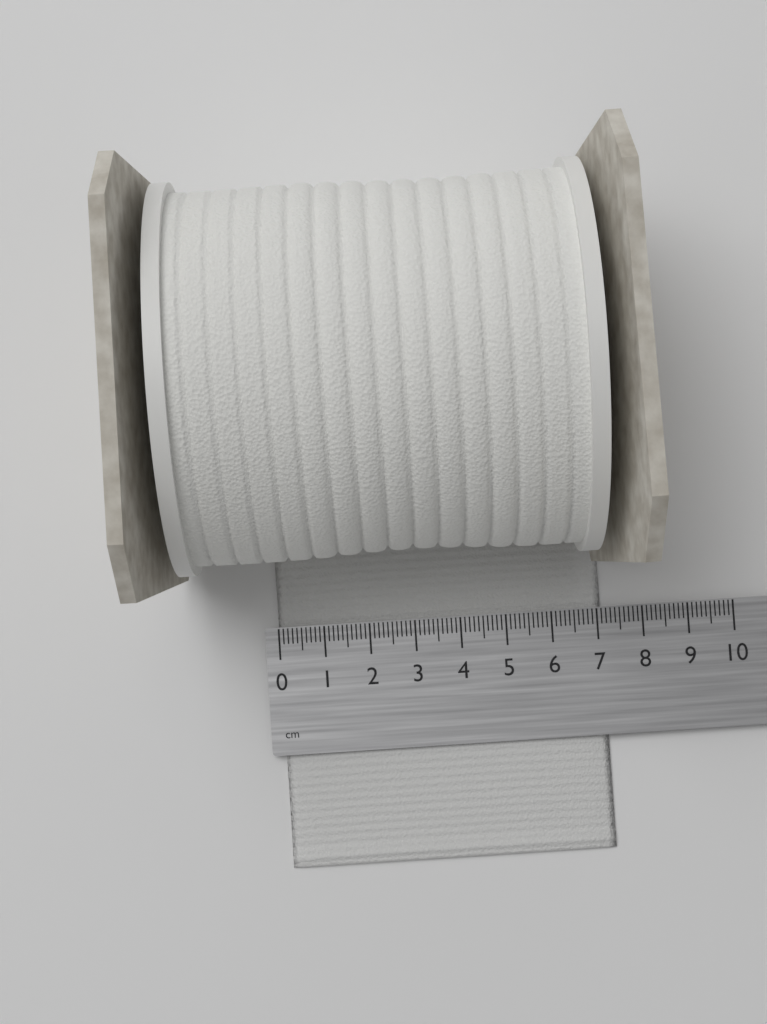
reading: 7.1 cm
